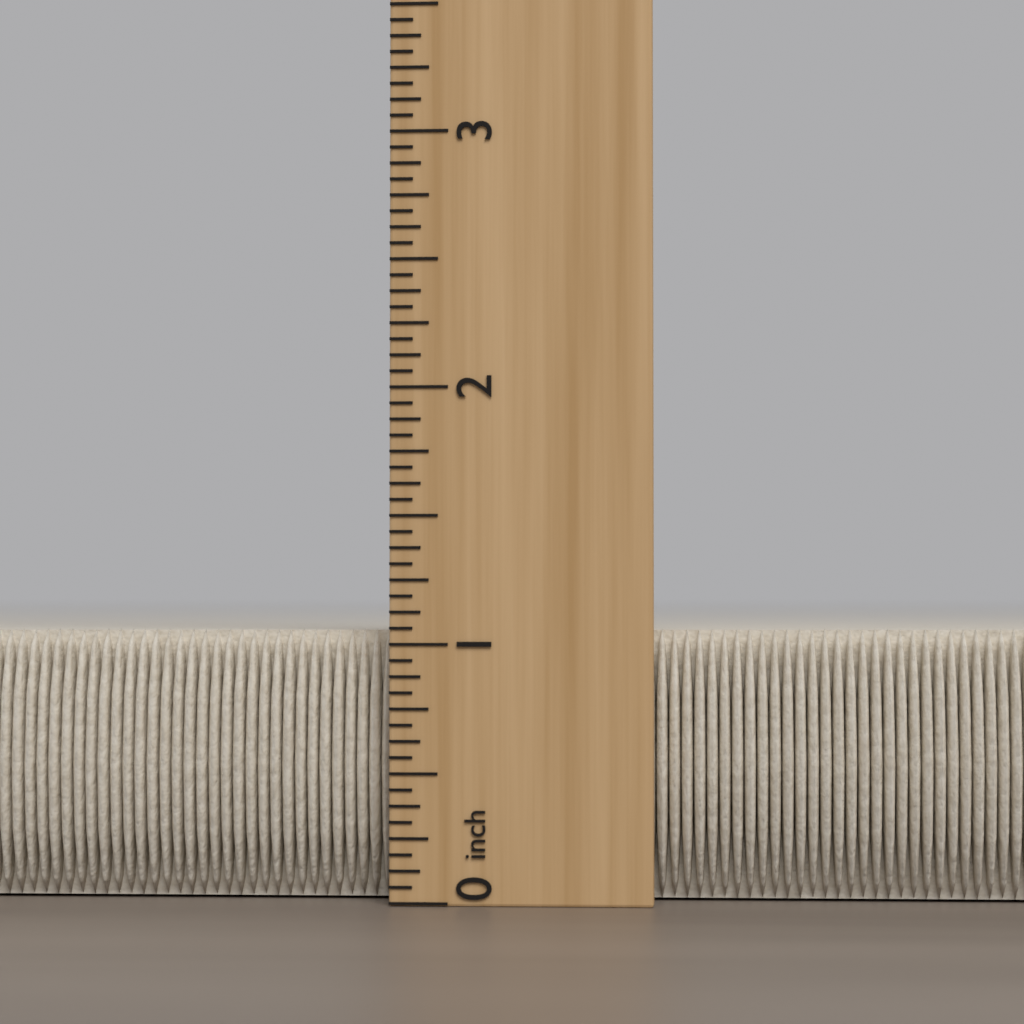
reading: 1.0625 inch
